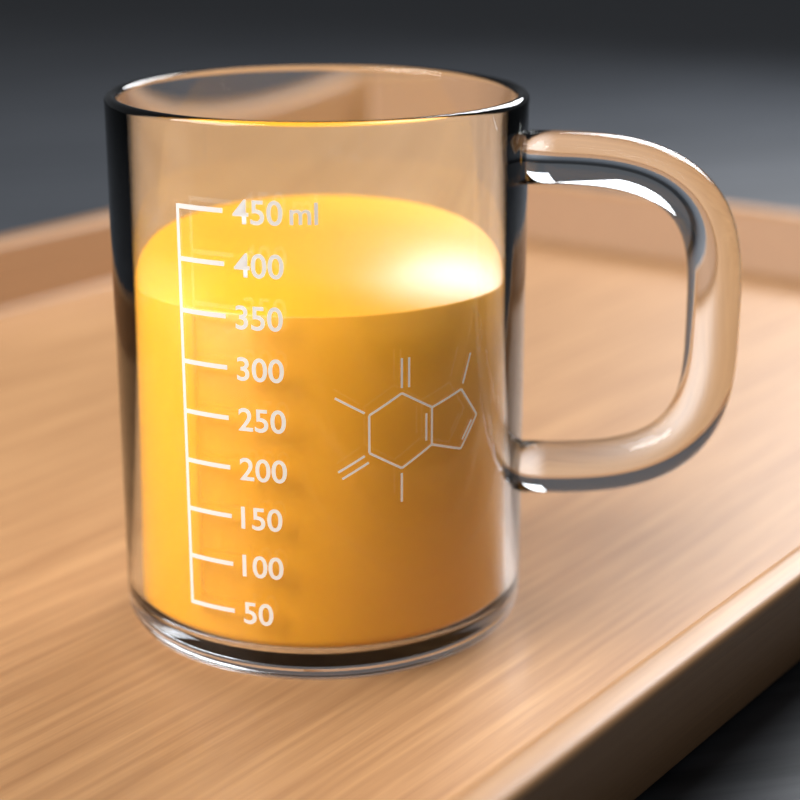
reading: 350 ml
